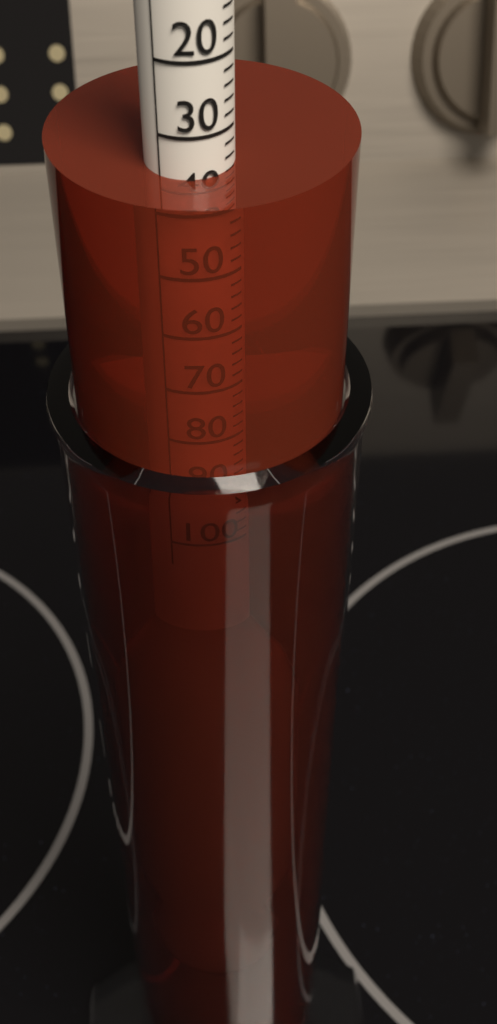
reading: 36 (no unit)
